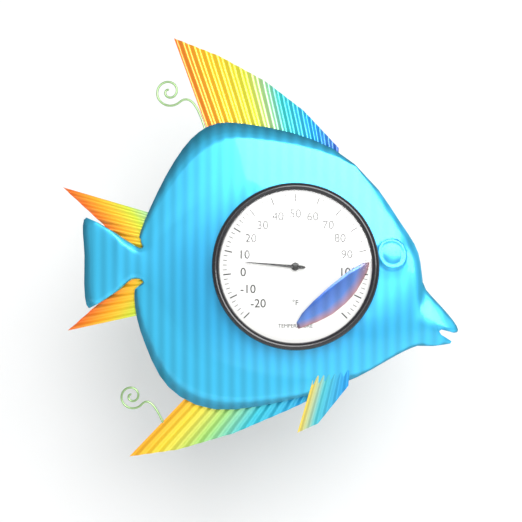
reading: 6 °F
